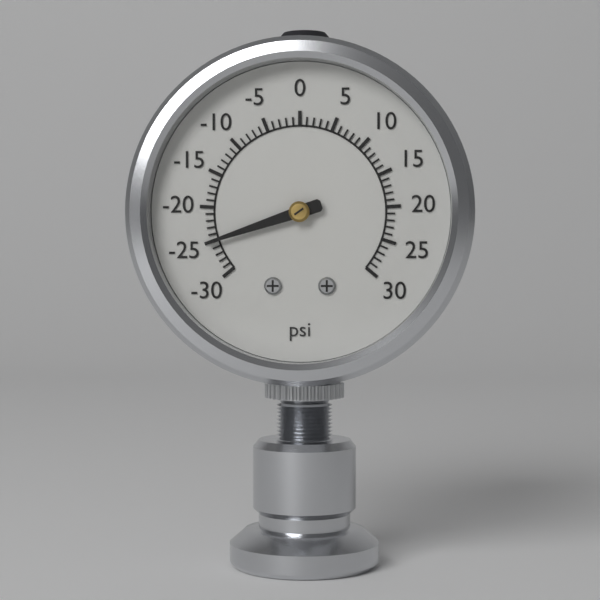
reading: -25 psi
